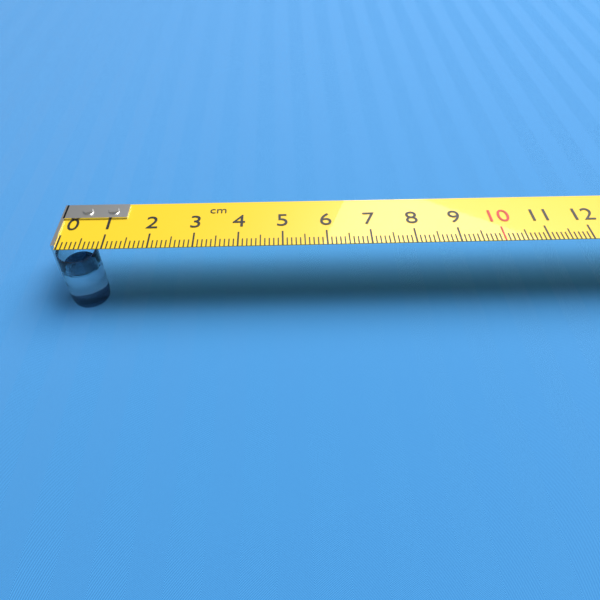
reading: 0.9 cm
